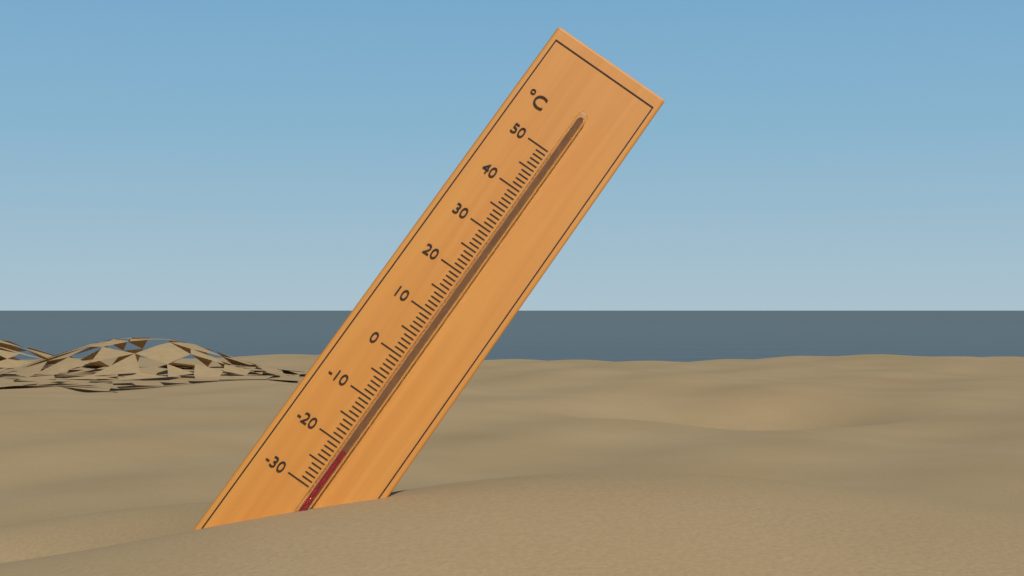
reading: -21 °C
